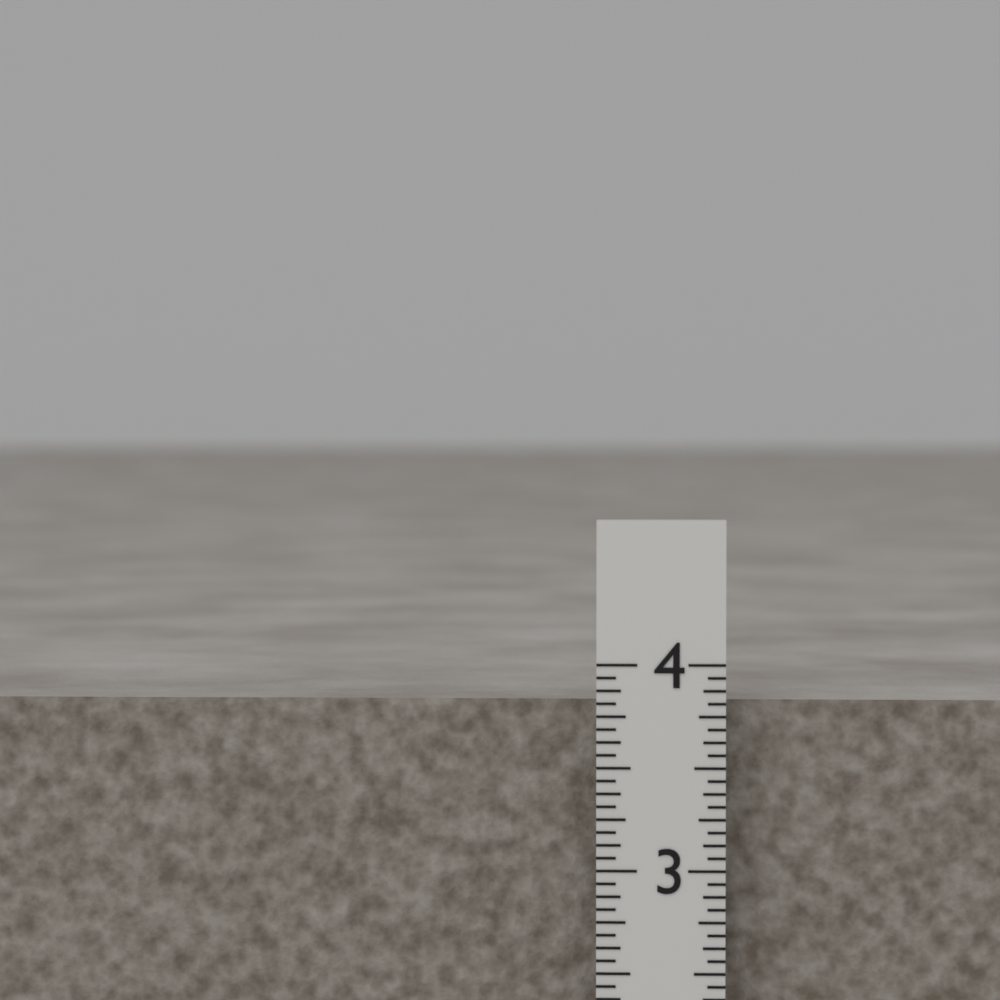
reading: 3.8125 in
